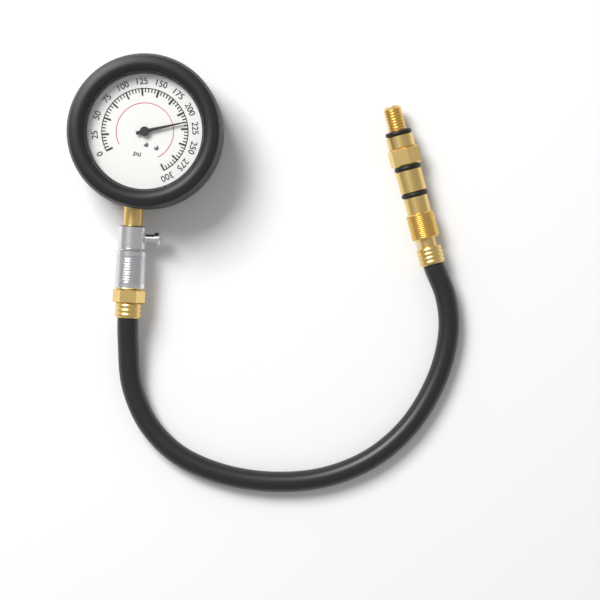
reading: 215 psi
